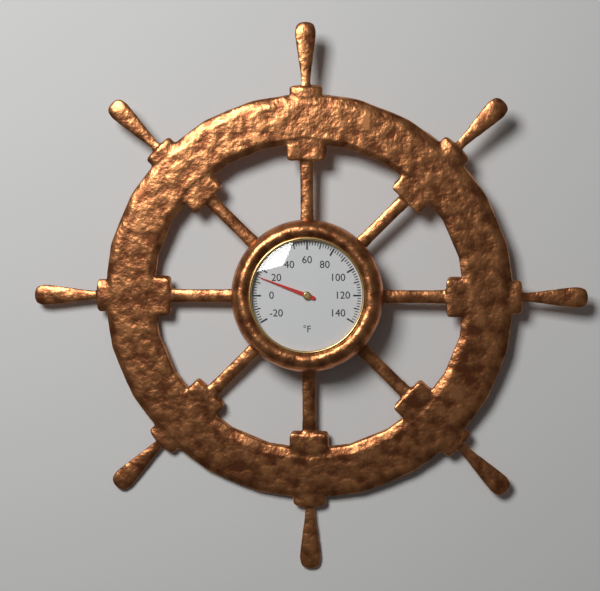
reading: 14 °F
